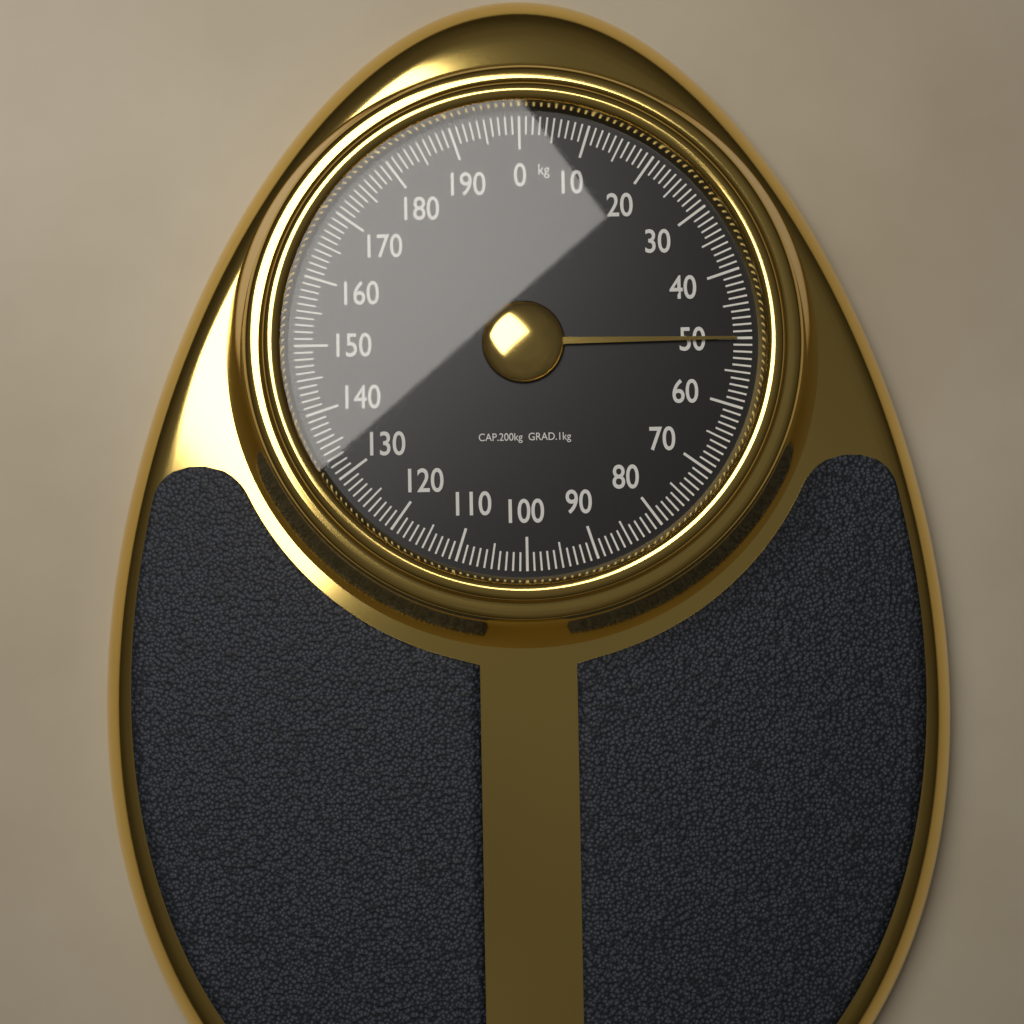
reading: 50 kg
